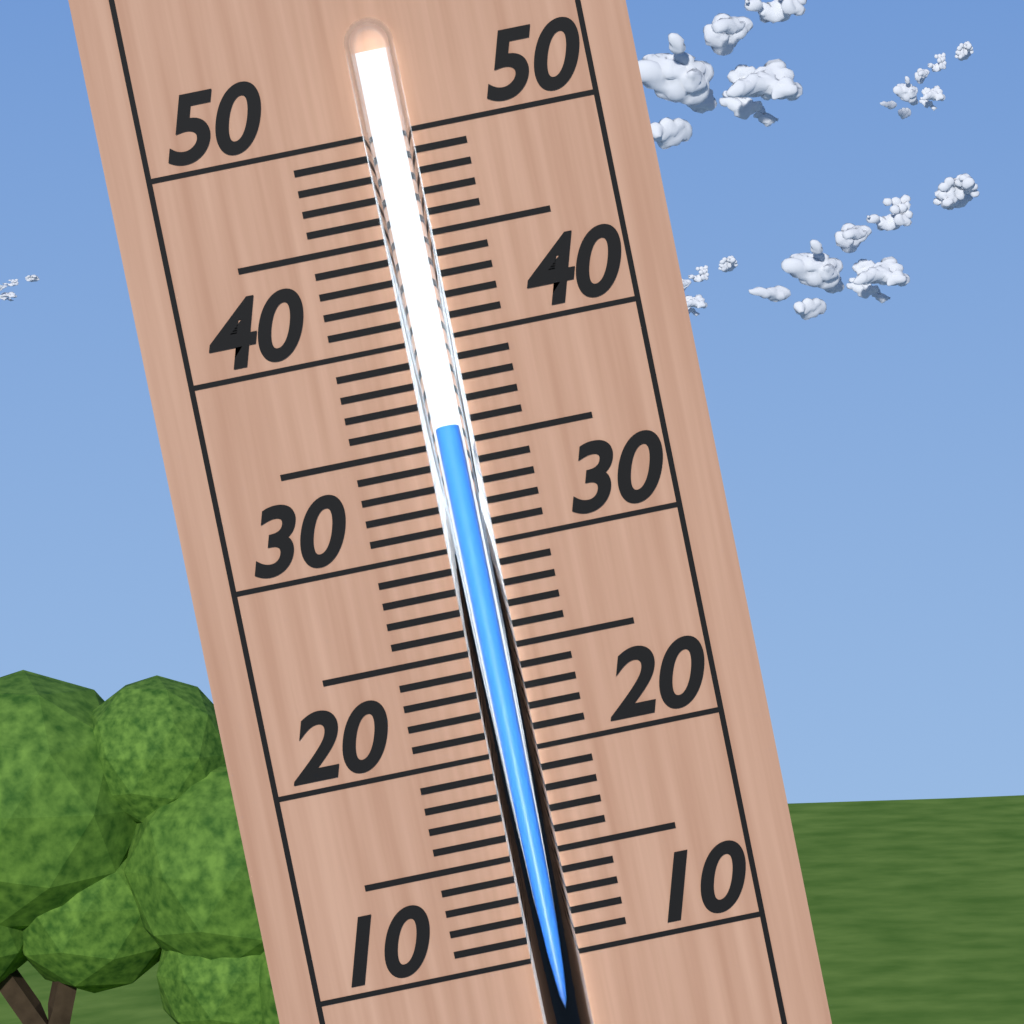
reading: 36 (no unit)
